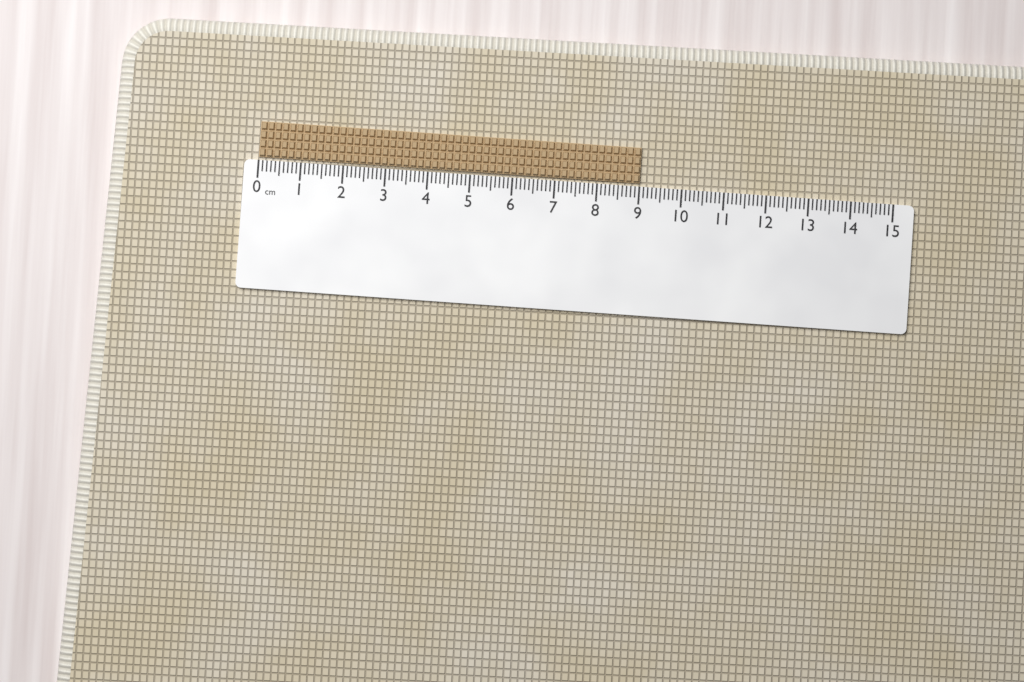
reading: 9.0 cm
